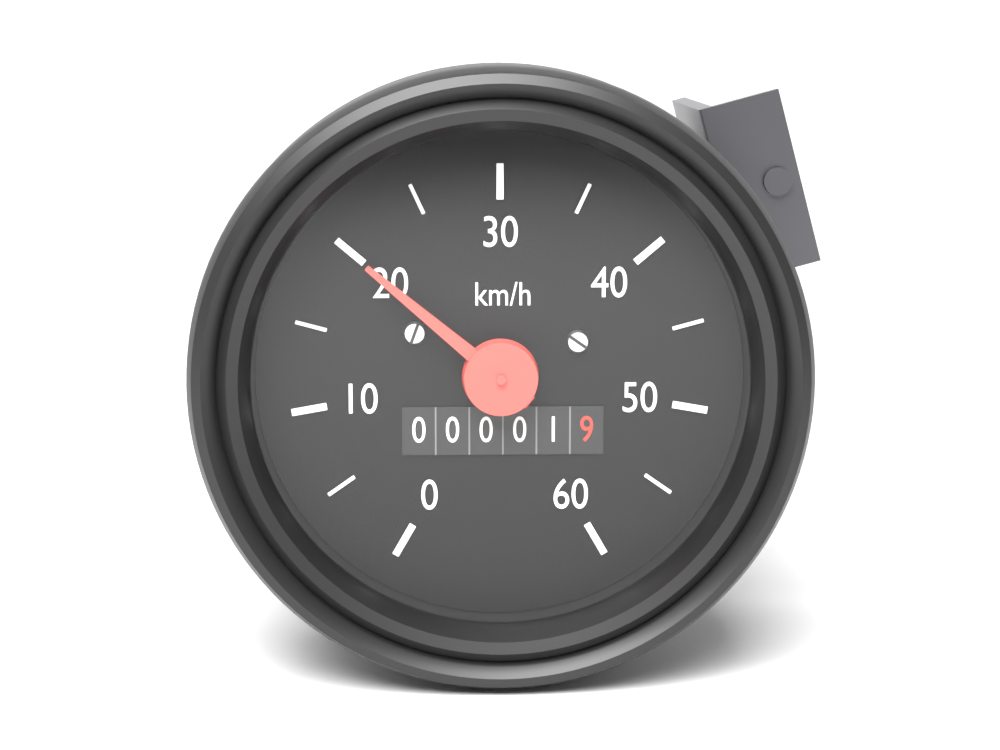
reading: 20 km/h
